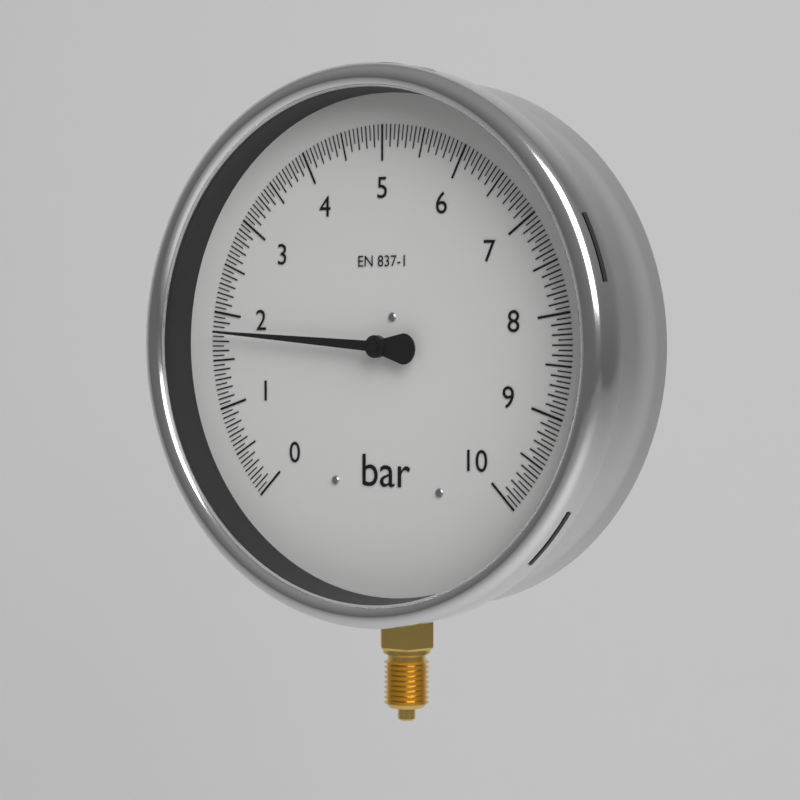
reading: 1.80 bar
